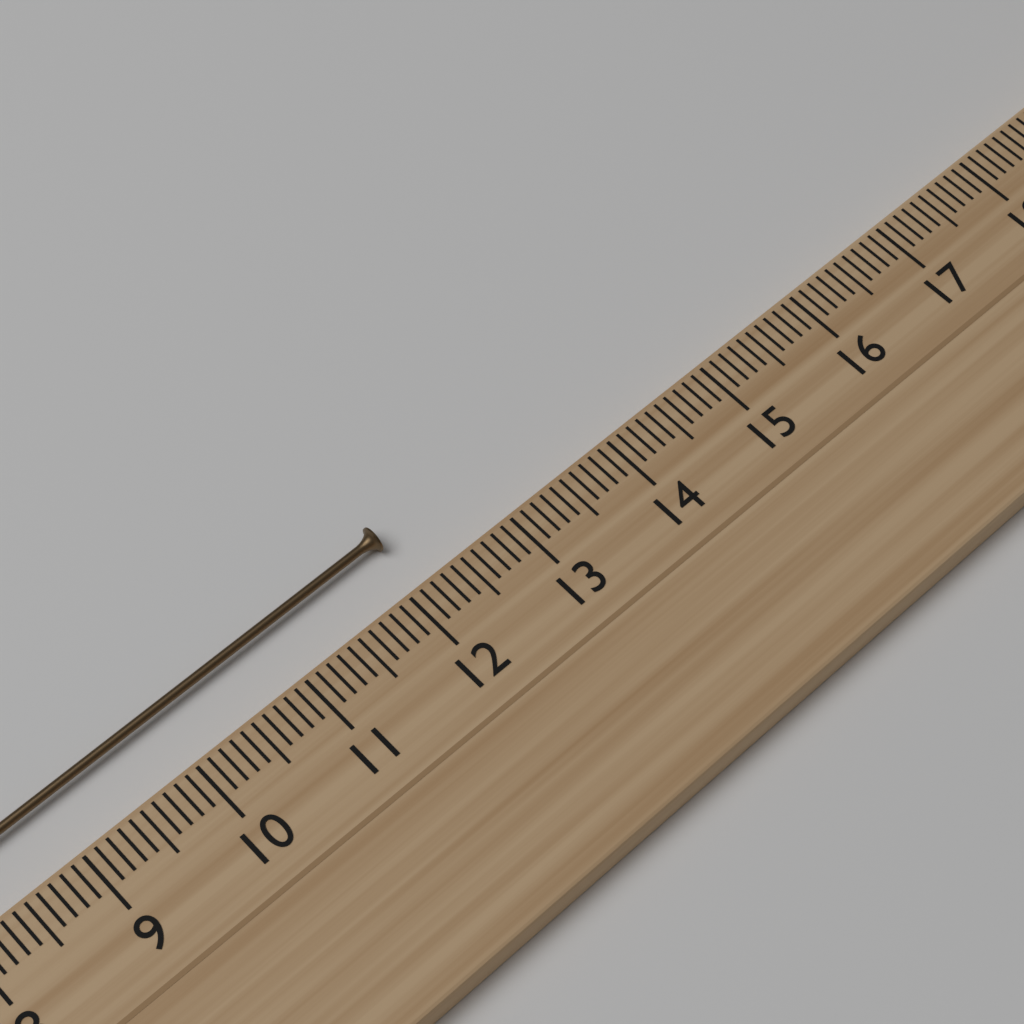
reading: 12.2 cm
